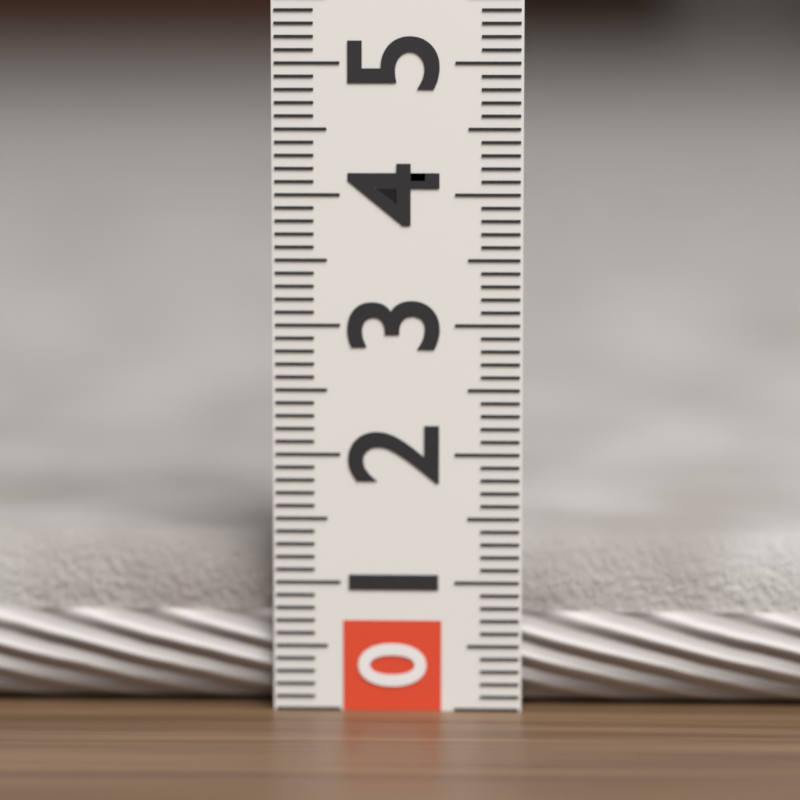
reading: 1.3 (no unit)
